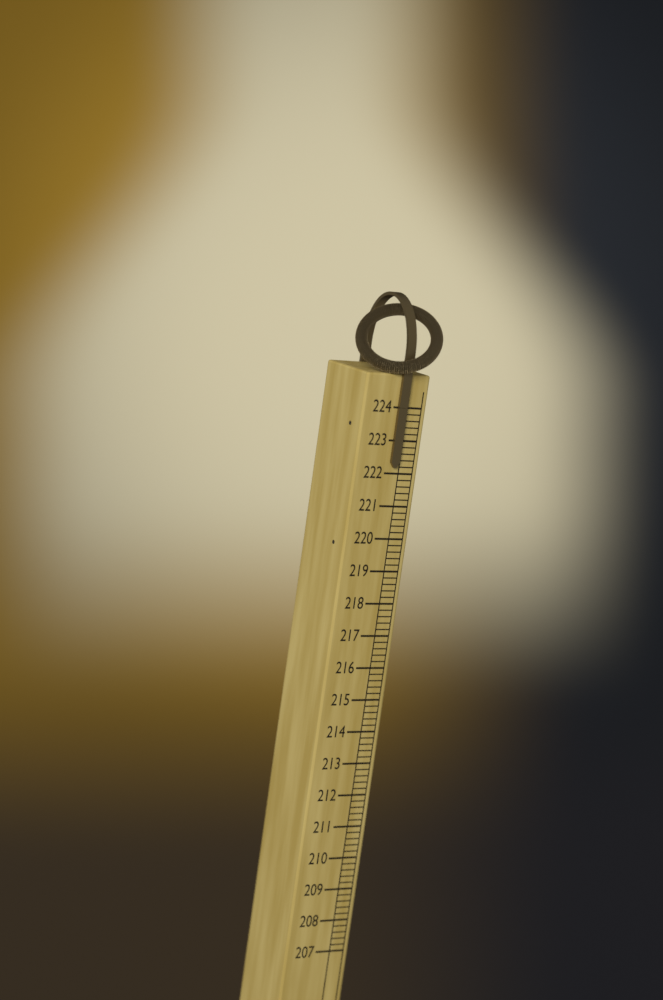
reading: 222.2 (no unit)
